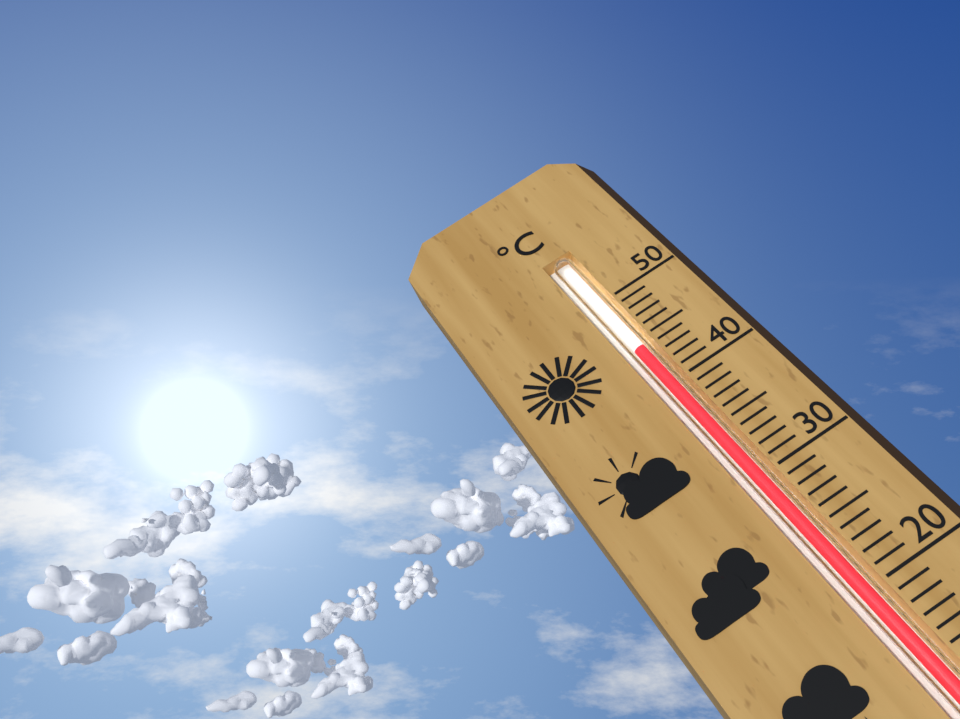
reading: 44 °C
